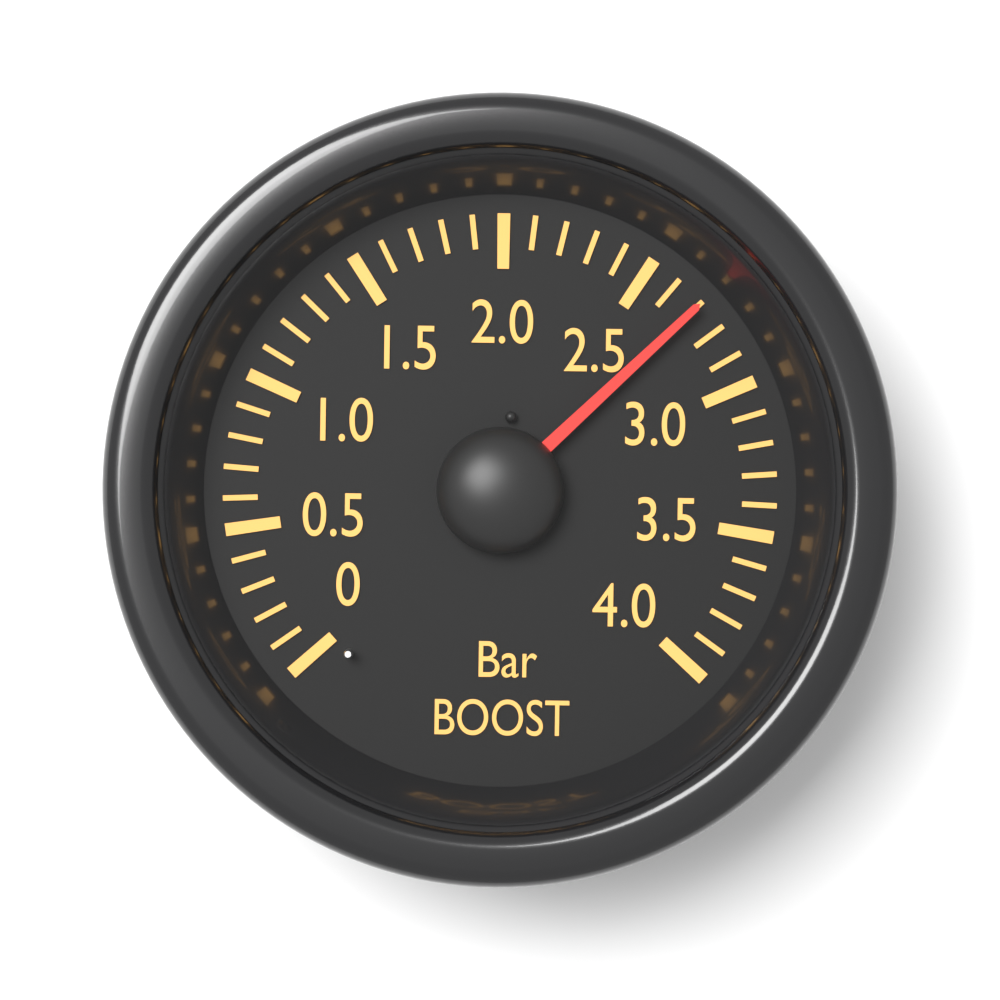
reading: 2.7 bar
